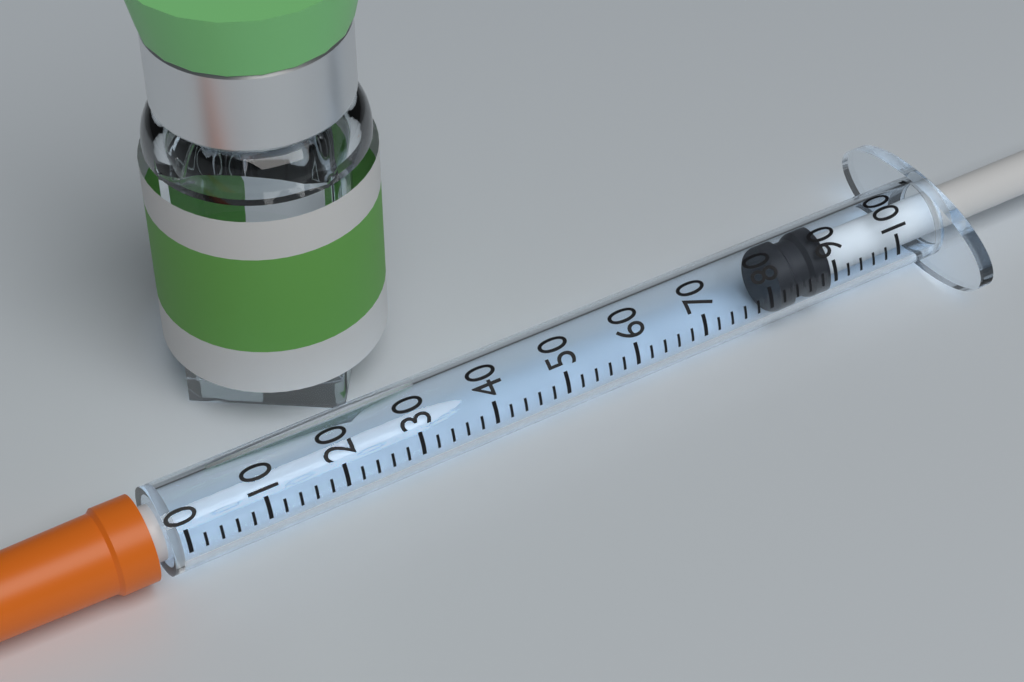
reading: 82 (no unit)
